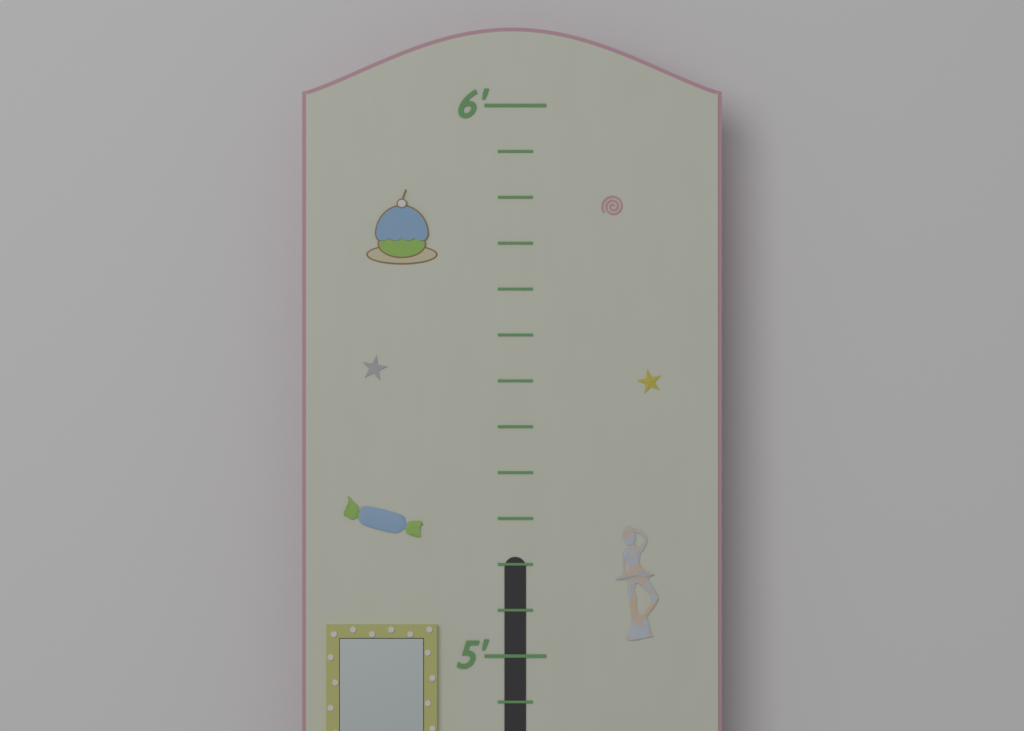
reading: 5.180000 ft
